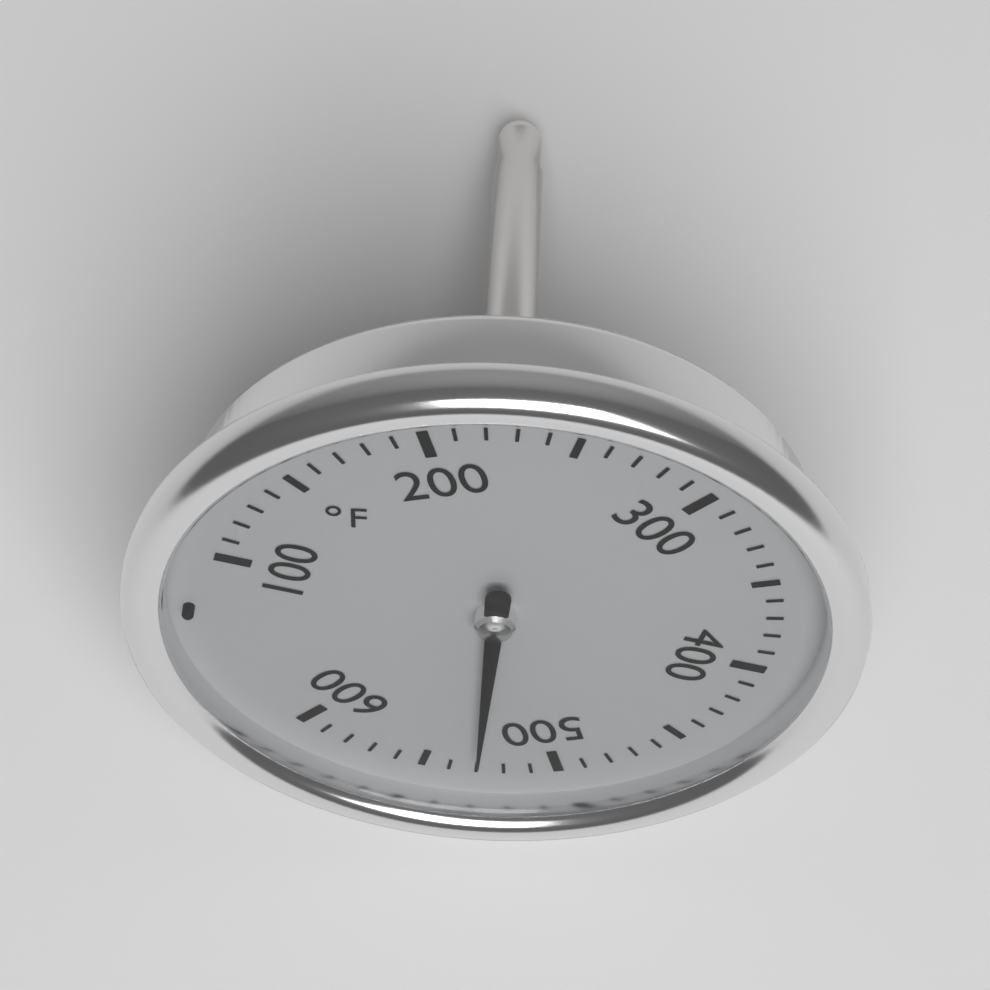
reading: 530 °F
